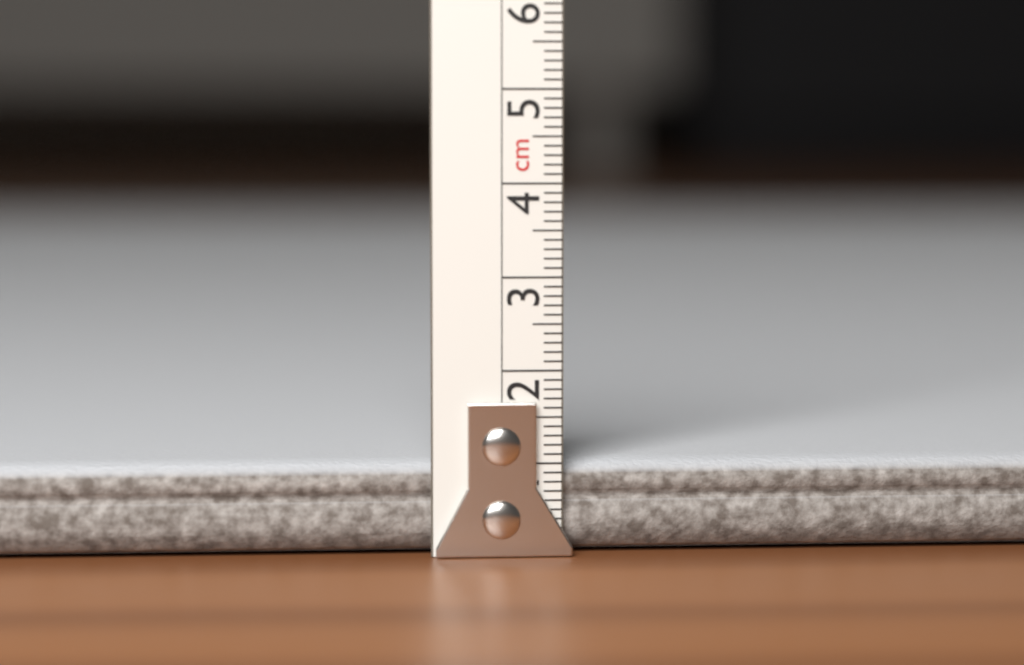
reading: 1.0 cm
